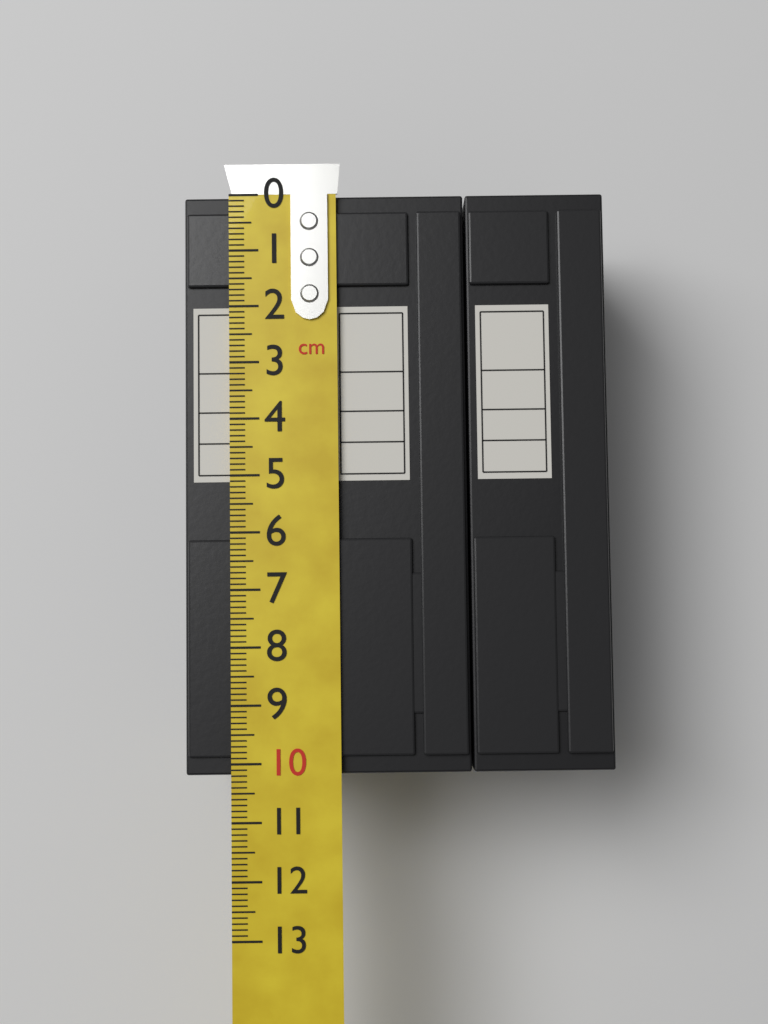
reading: 10.2 cm
